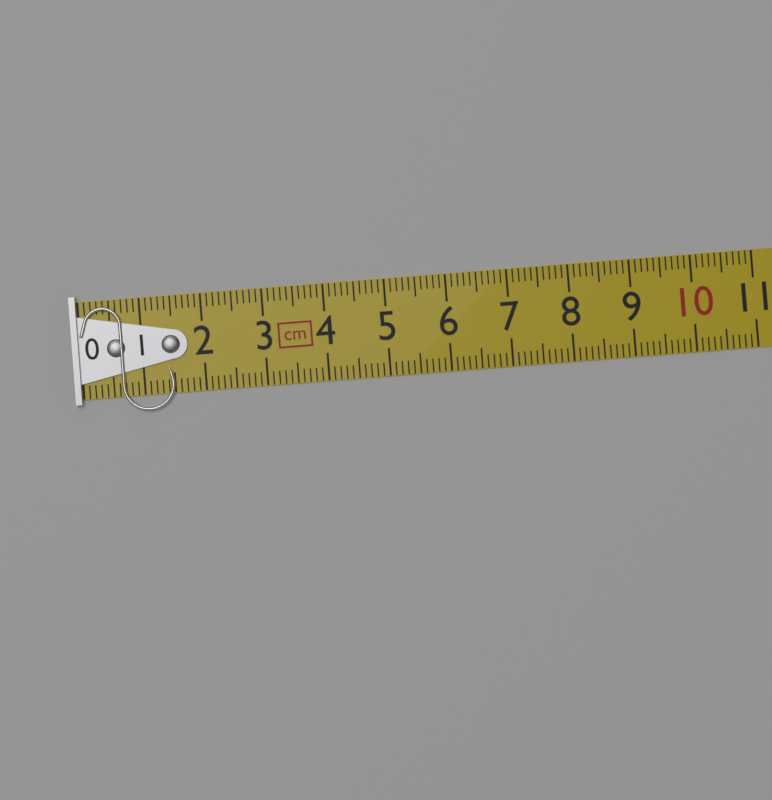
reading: 1.5 cm
